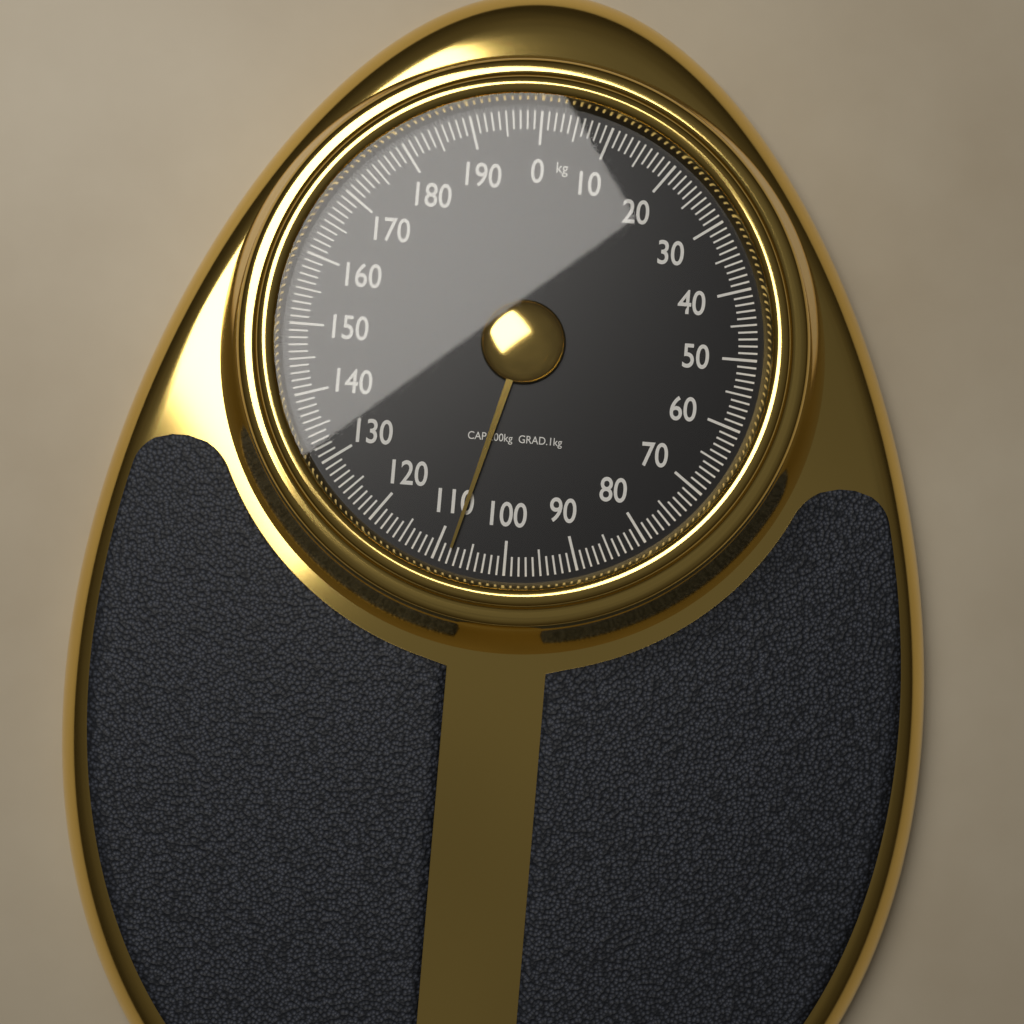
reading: 108 kg
